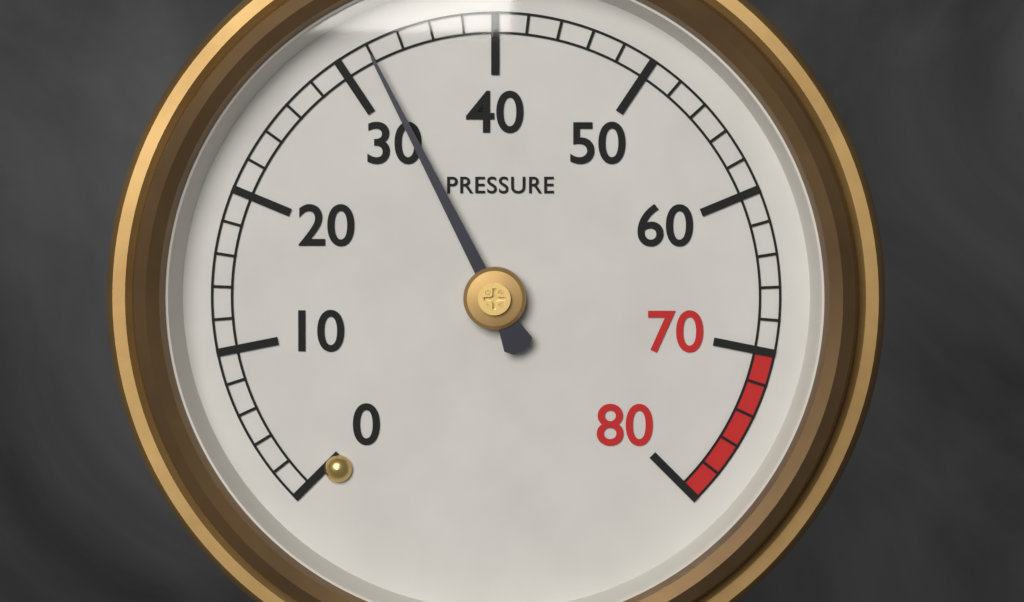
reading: 32 (no unit)
